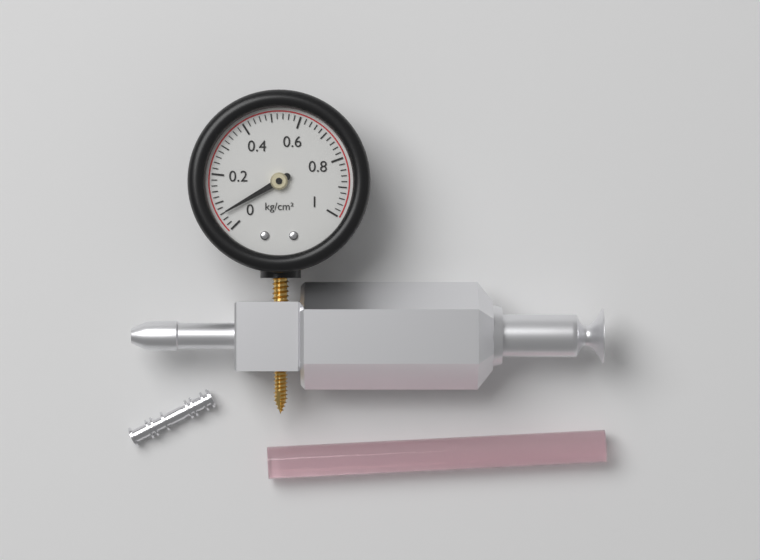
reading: 0.06 kg/cm²
